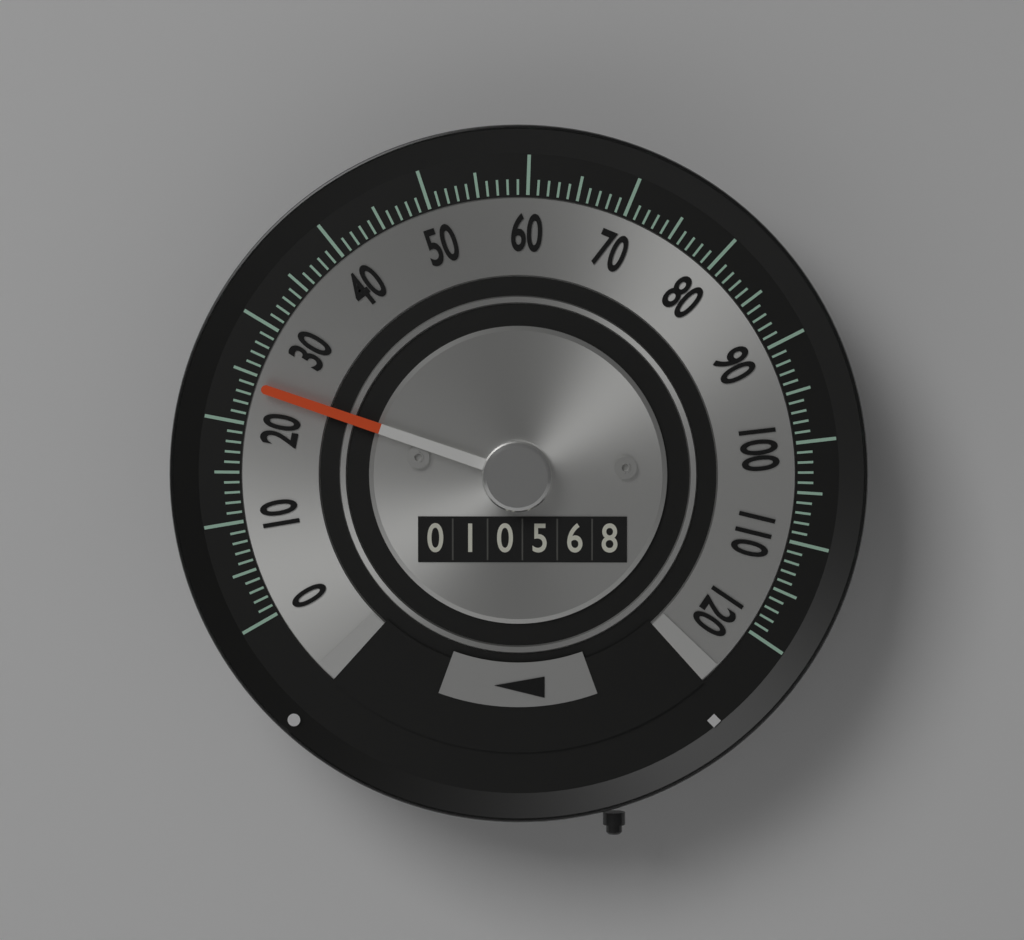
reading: 24 (no unit)
